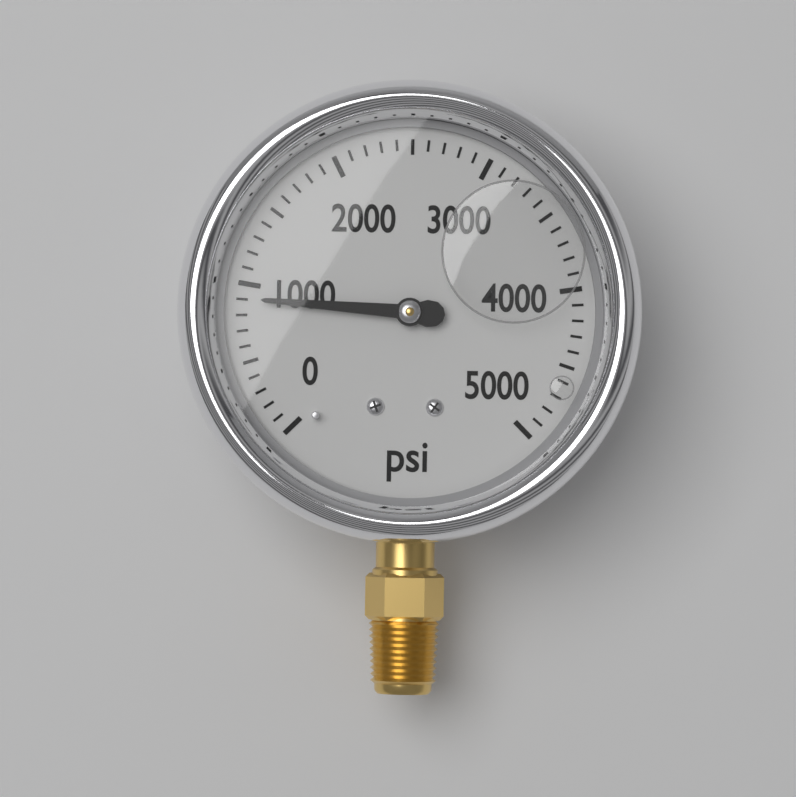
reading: 900 psi
